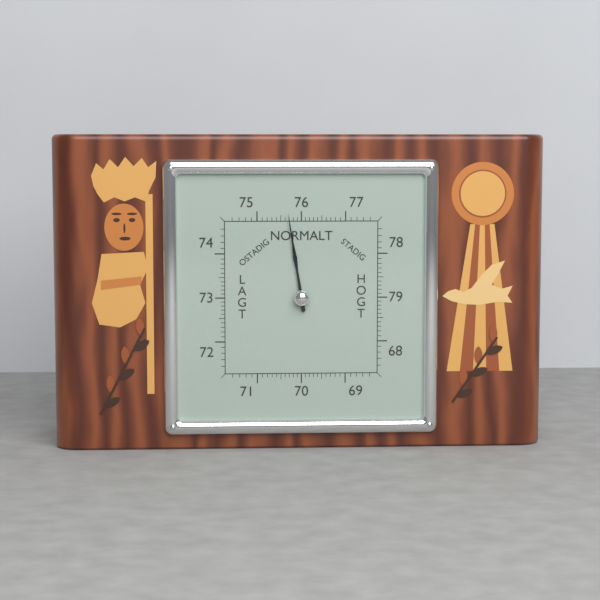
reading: 75.7 (no unit)
